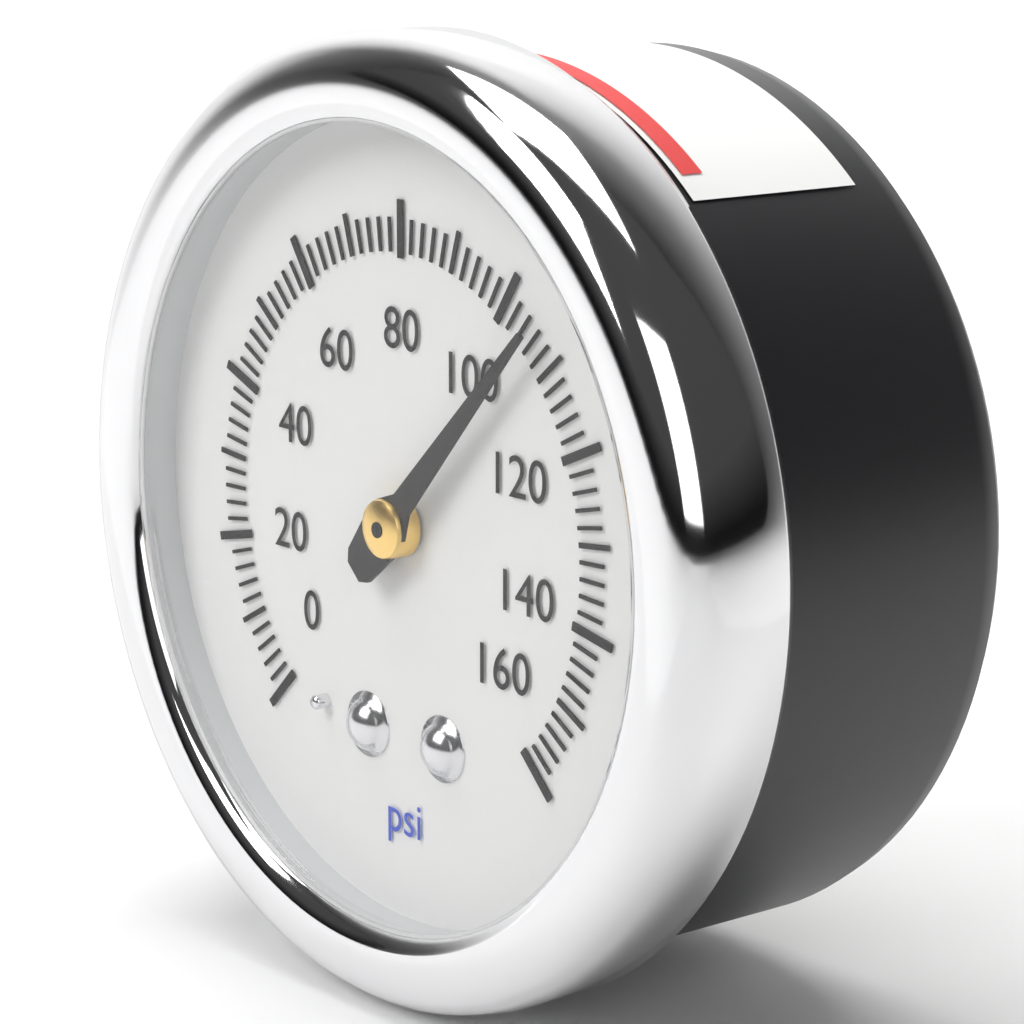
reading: 106 psi
